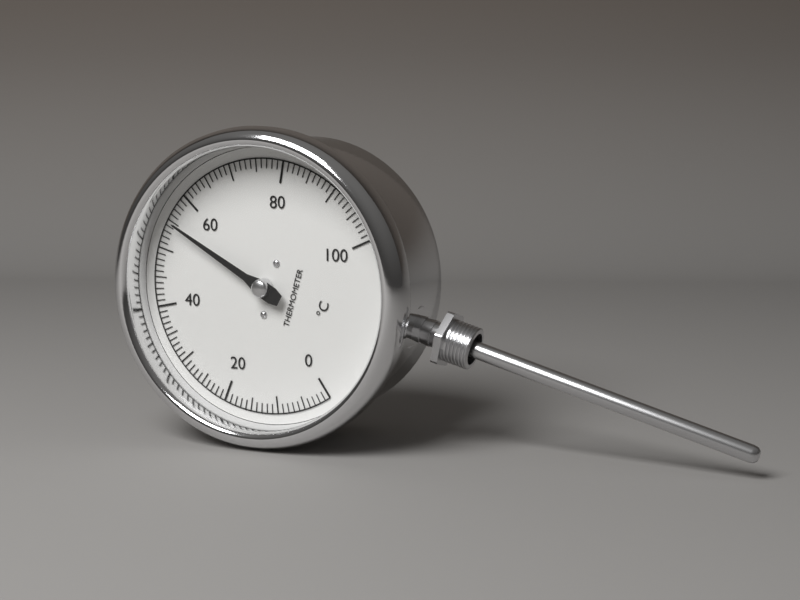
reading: 55 °C
